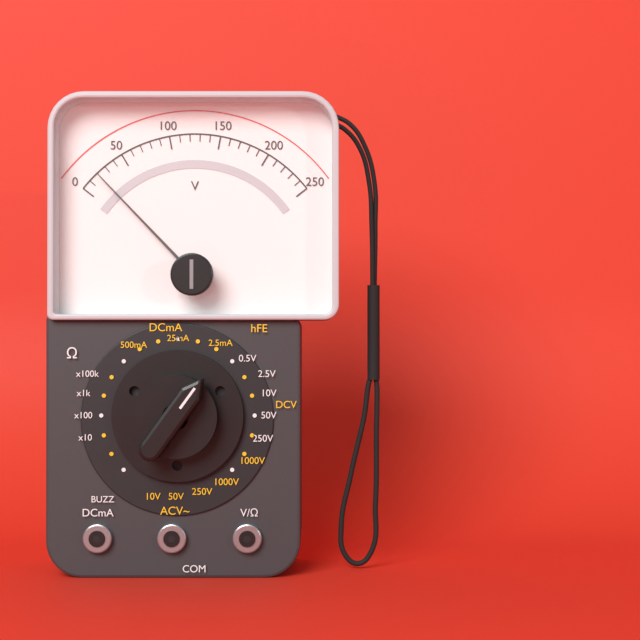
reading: 20 V
